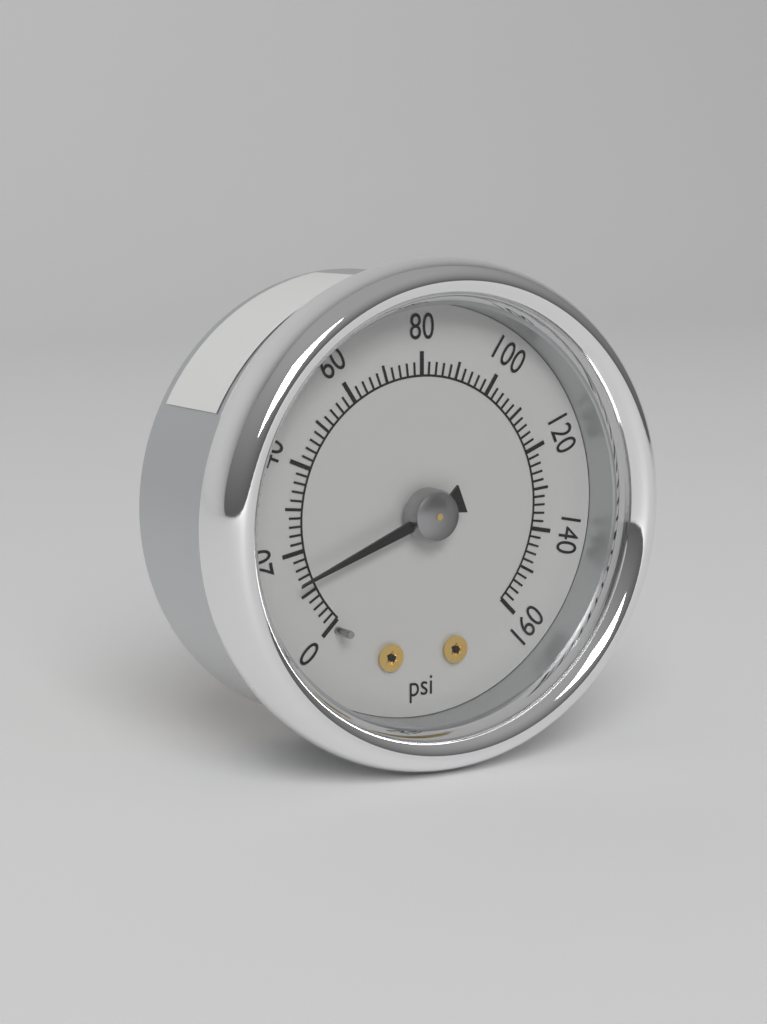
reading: 14 psi
